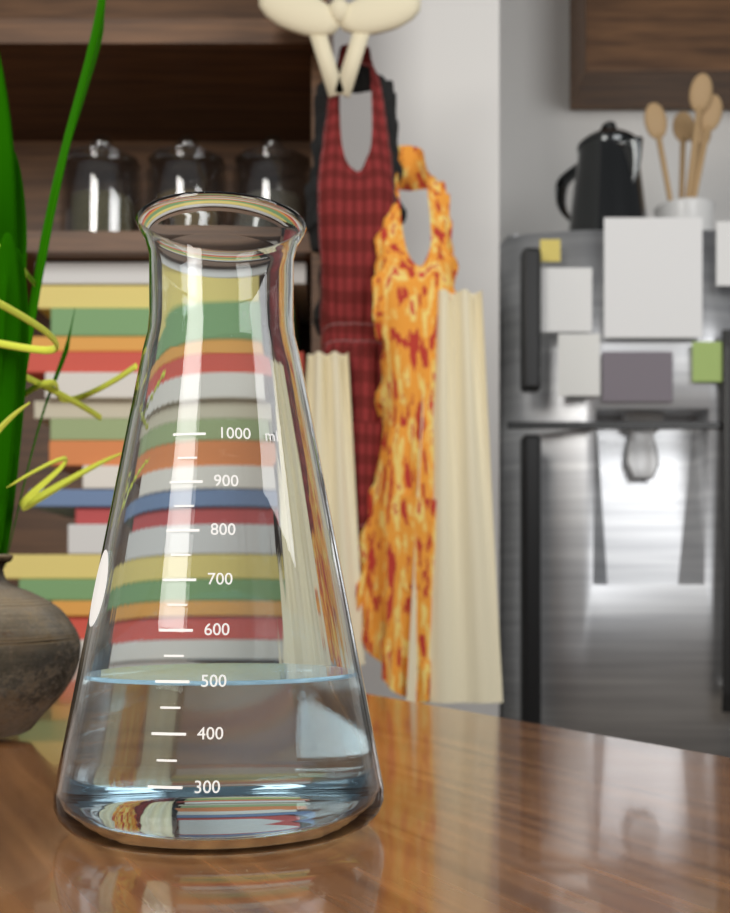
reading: 500 ml
